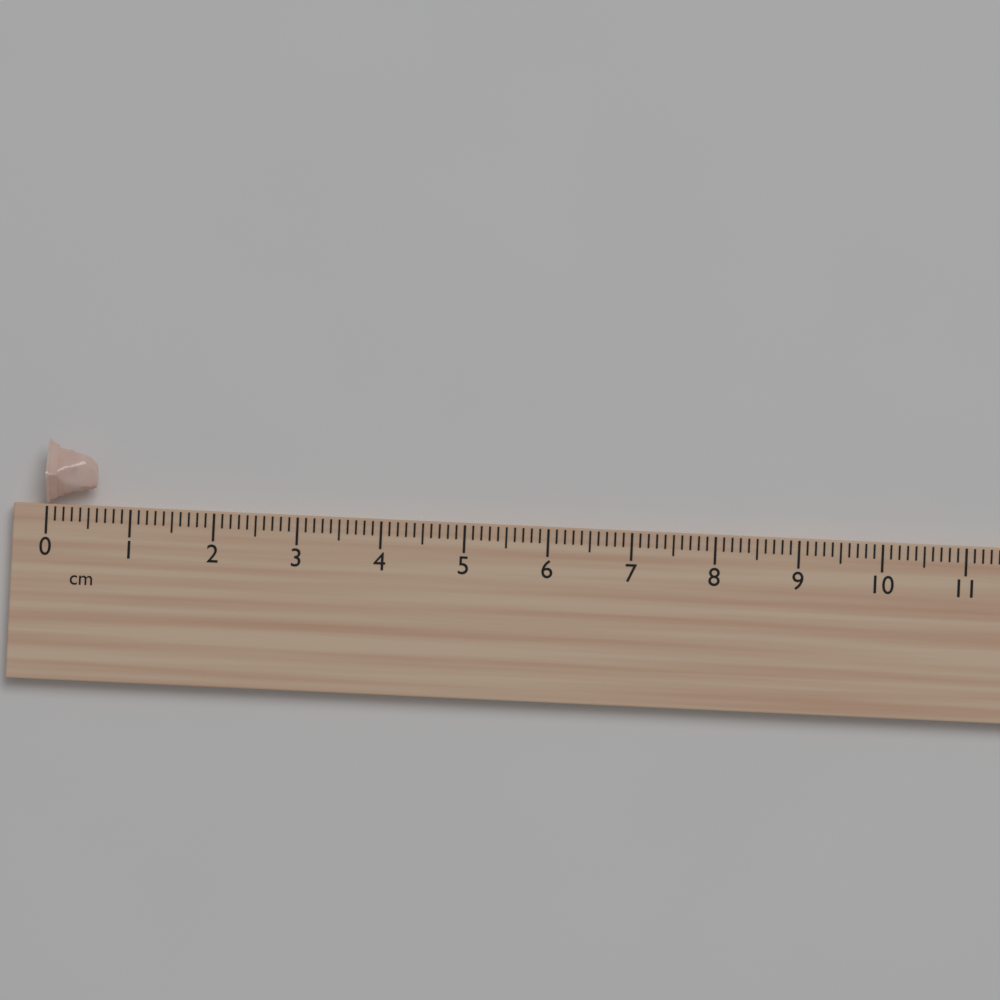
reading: 0.6 cm
